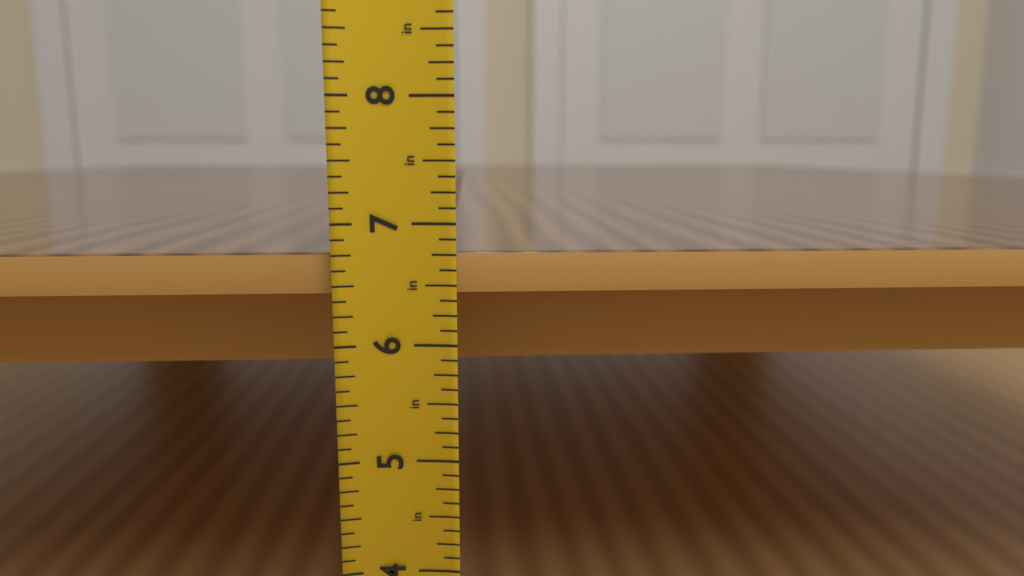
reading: 6.750 in
